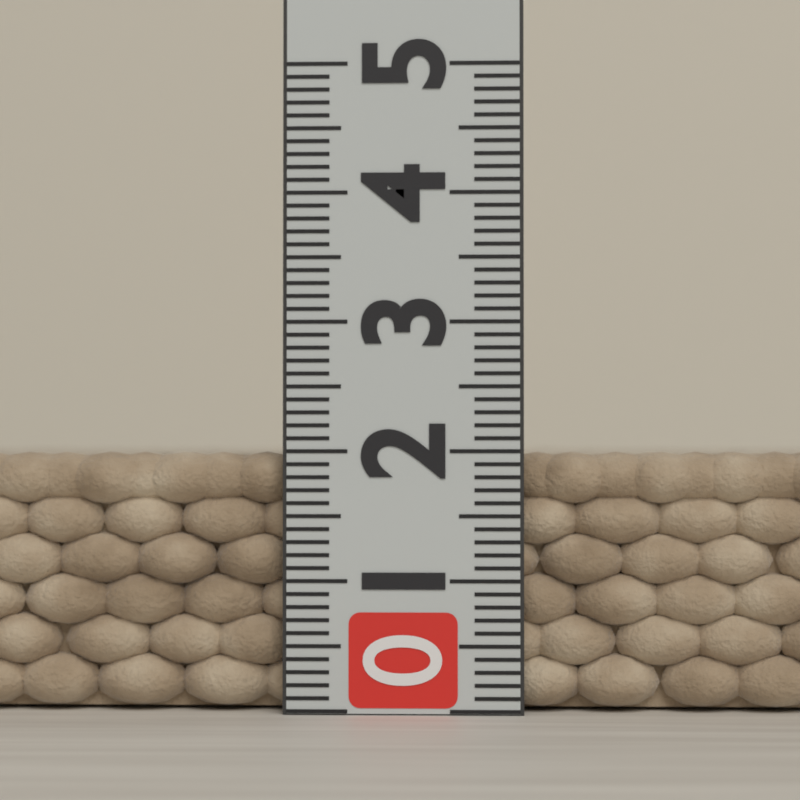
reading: 2.0 (no unit)
